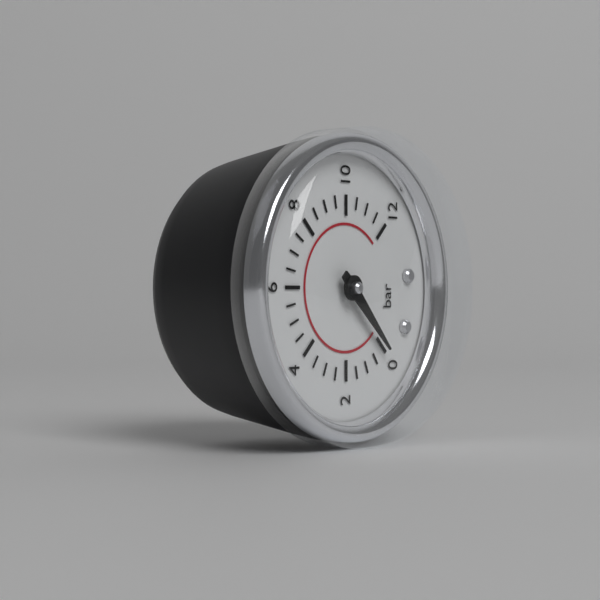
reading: 0.0 bar
